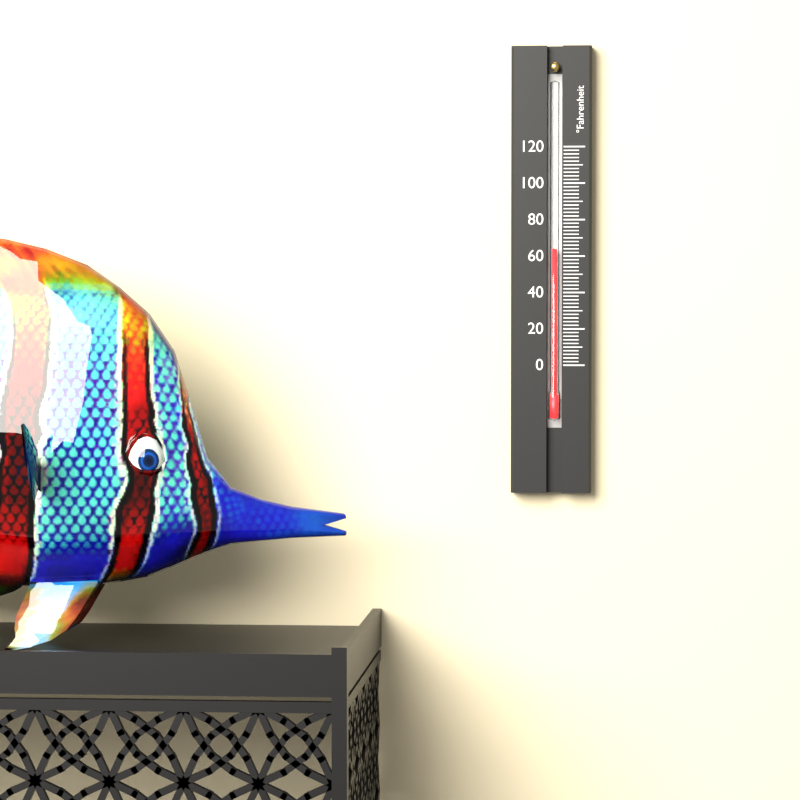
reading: 64 °F
